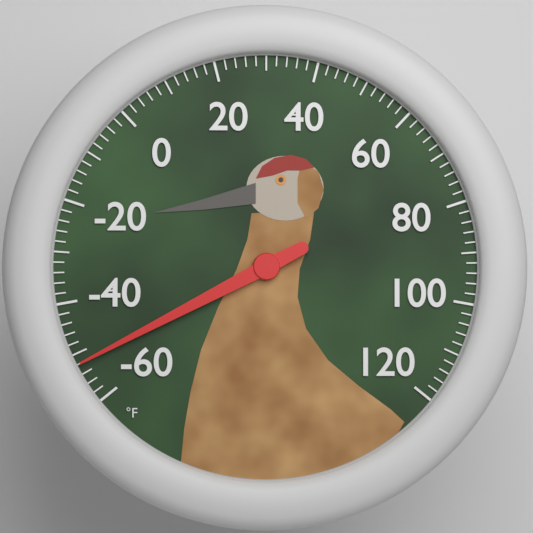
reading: -52 °F
